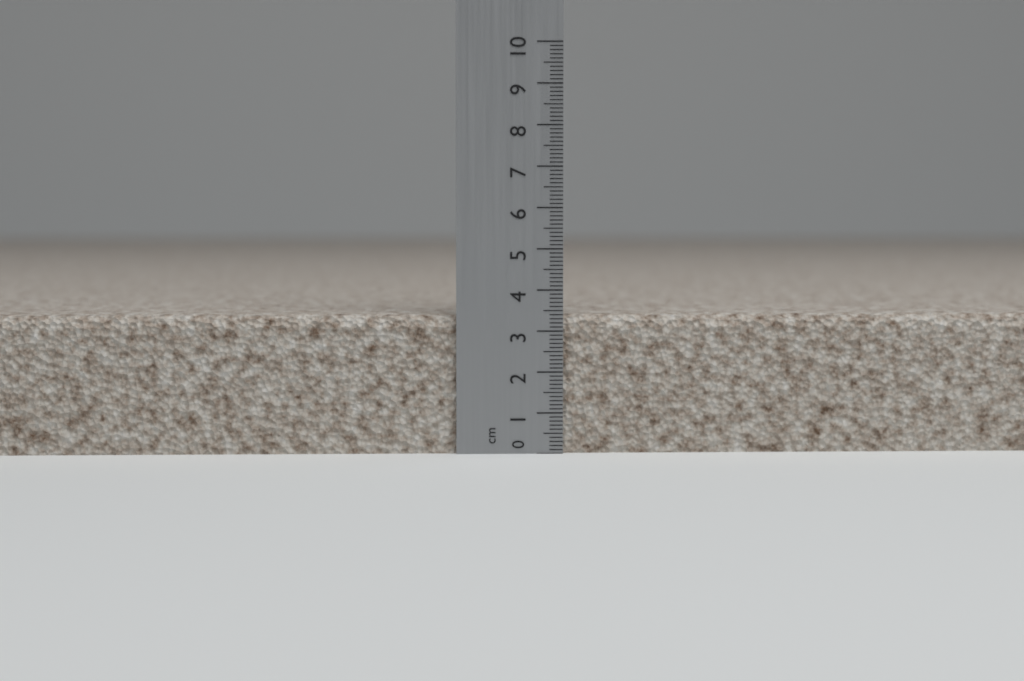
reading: 3.4 cm
